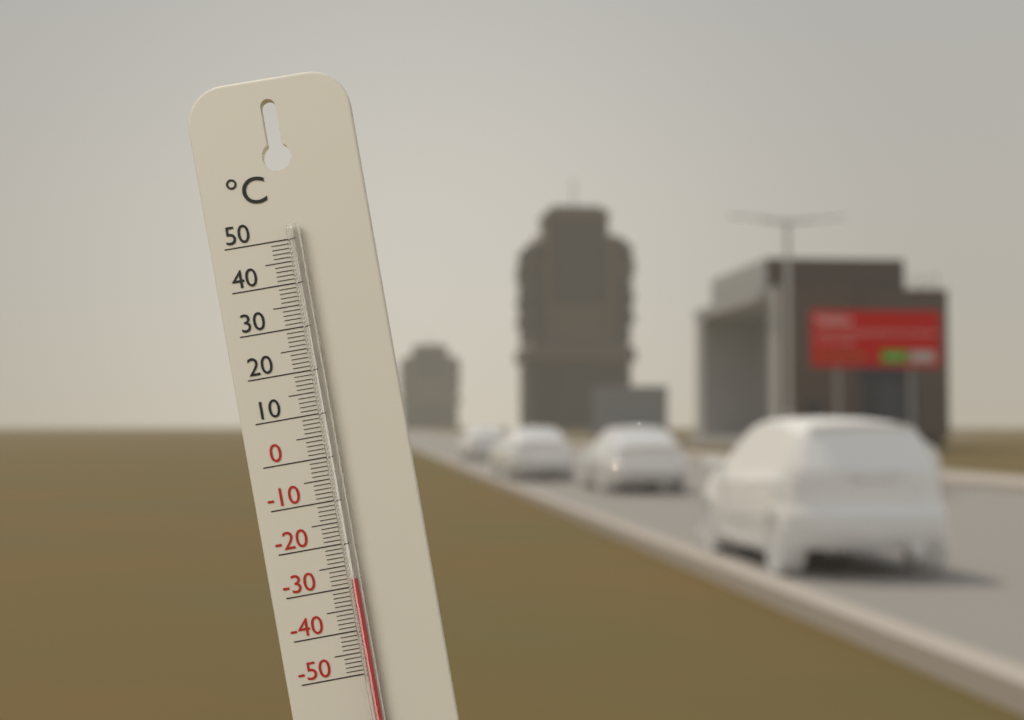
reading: -28 °C
